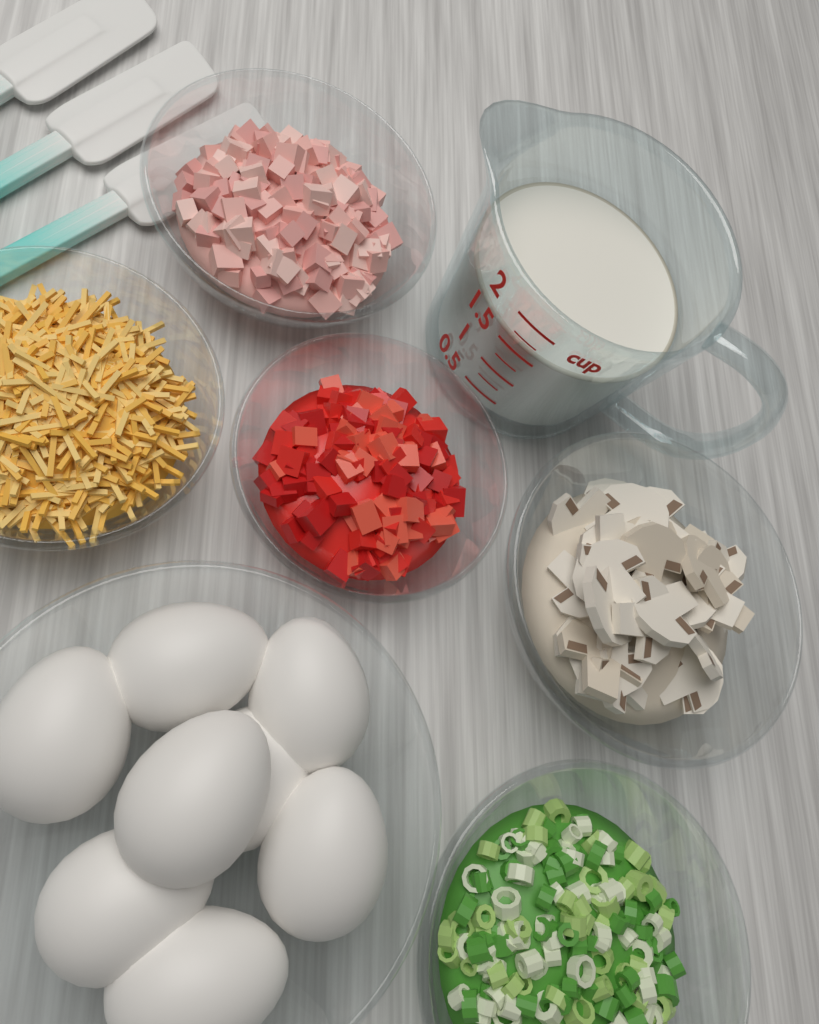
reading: 1.50 cup
